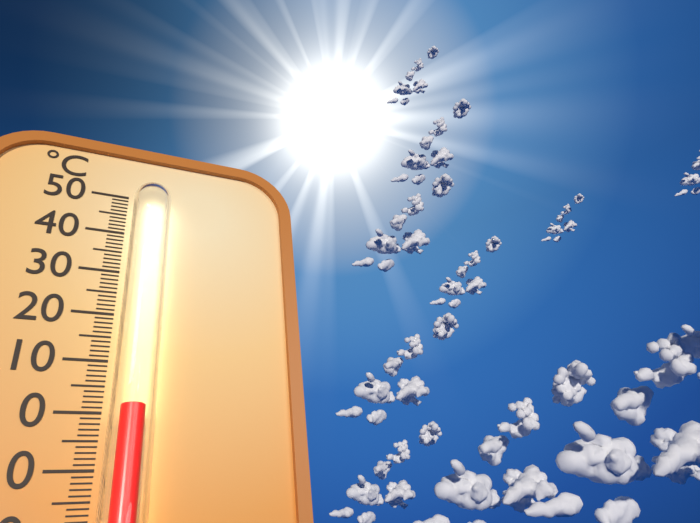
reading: 0 °C
